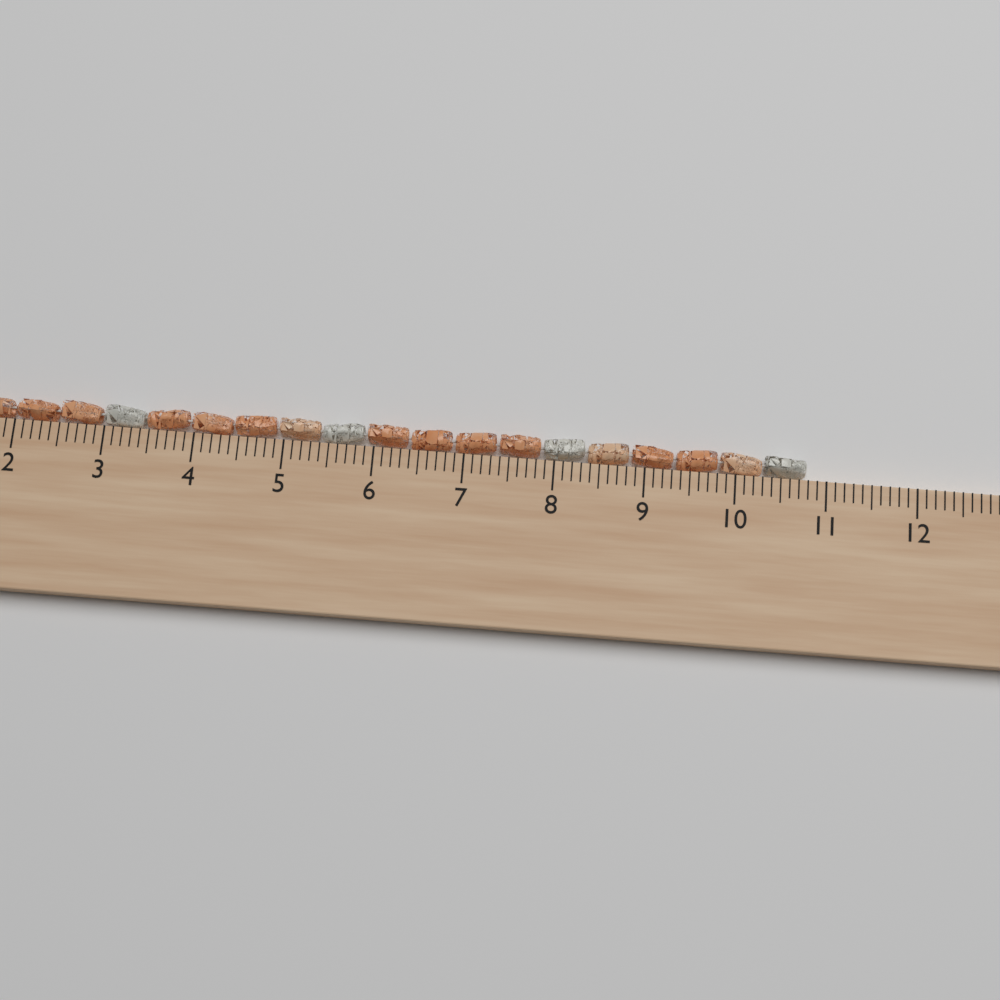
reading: 10.8 cm
